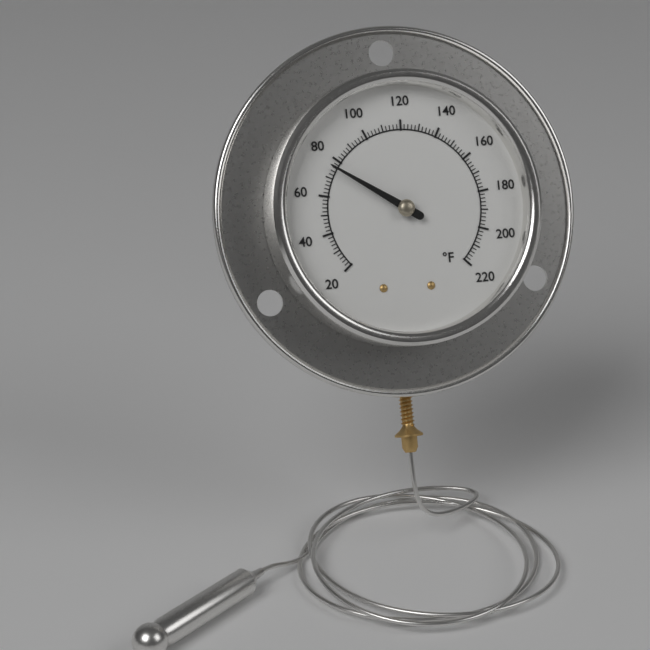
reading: 76 °F
